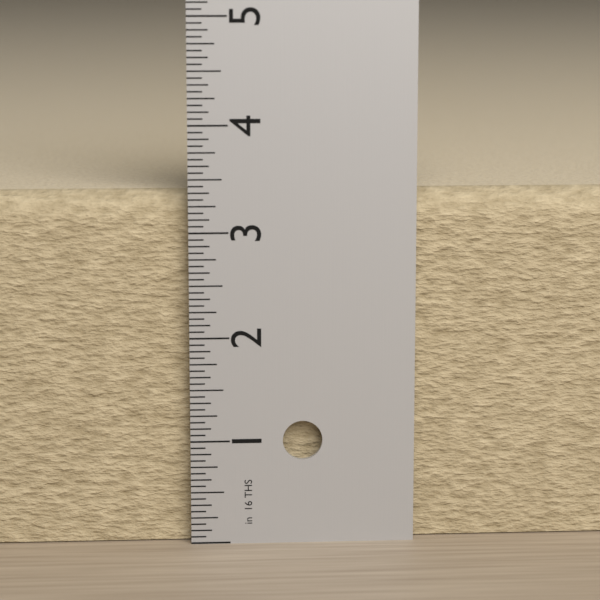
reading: 3.3750 in
